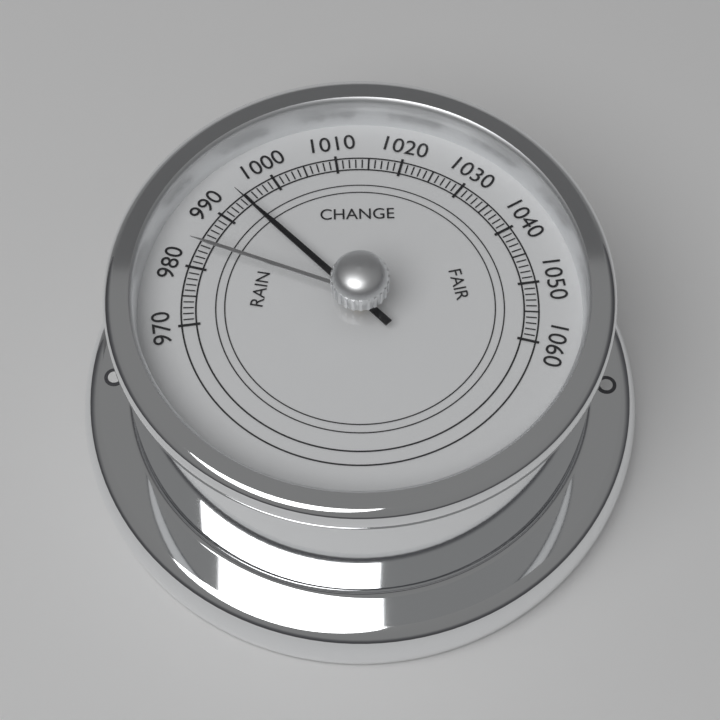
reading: 994 (no unit)
